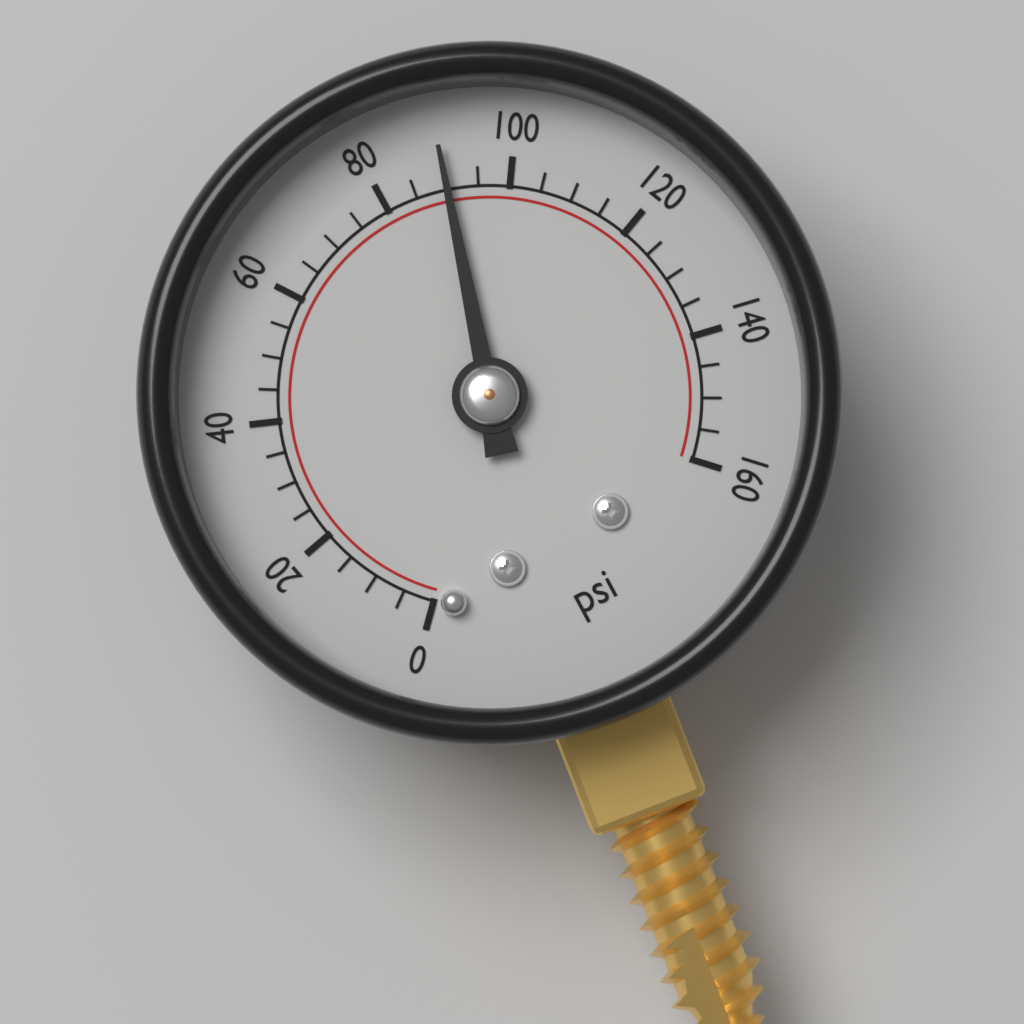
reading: 90 psi
